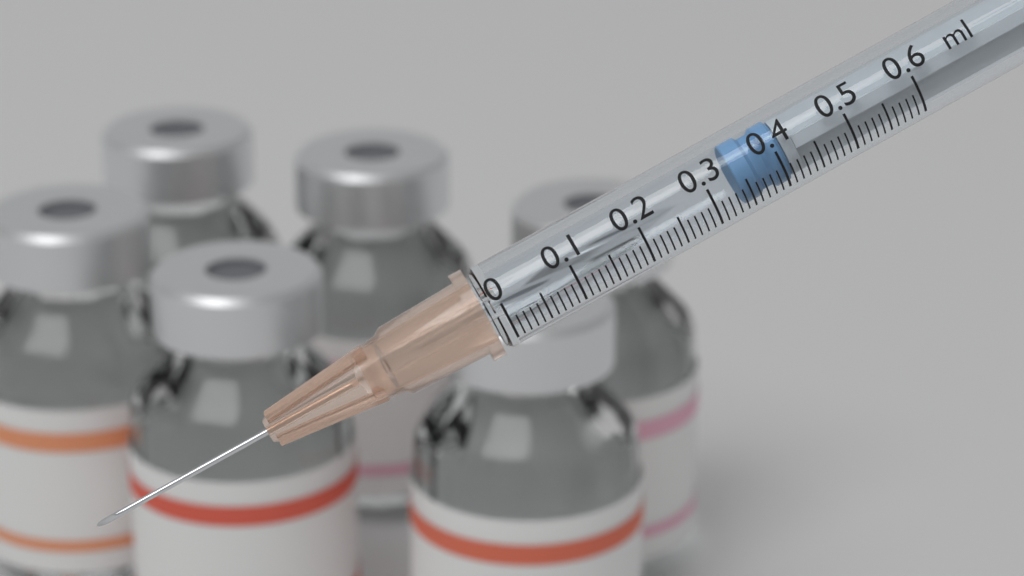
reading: 0.34 ml
